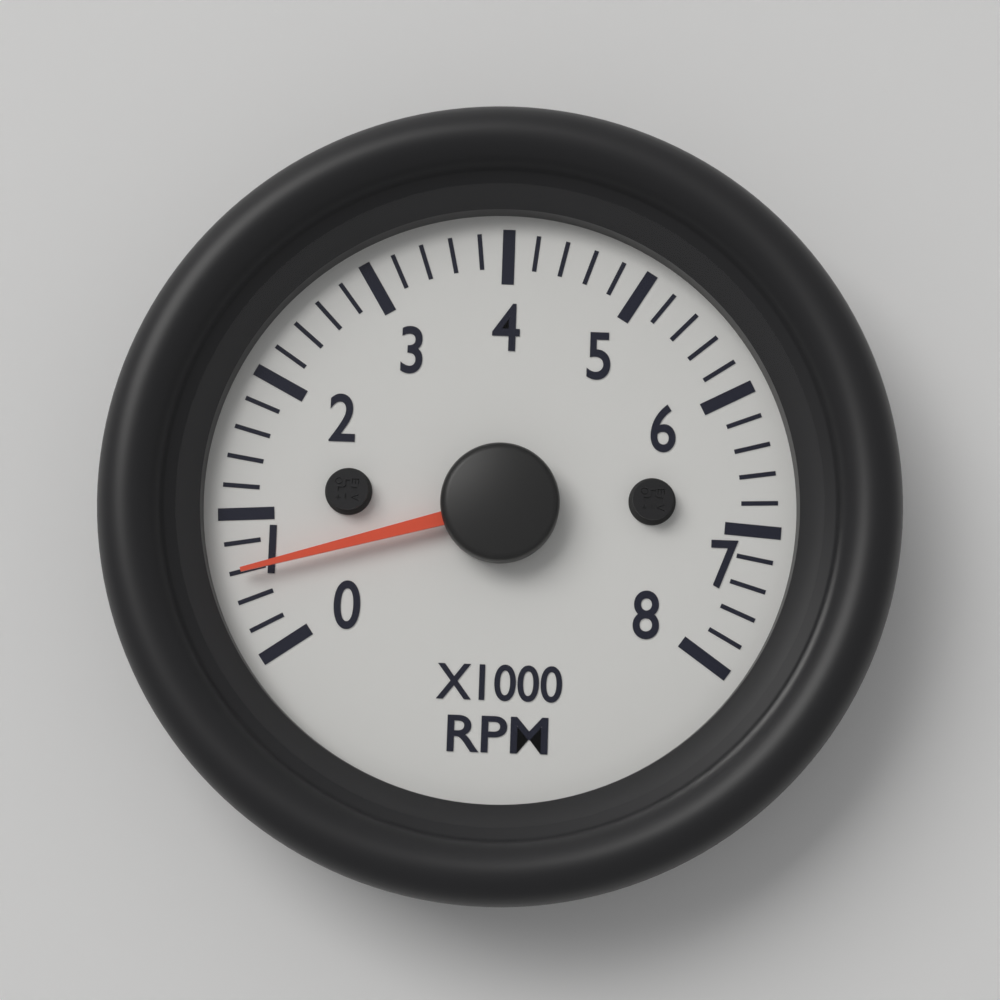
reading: 600 RPM
